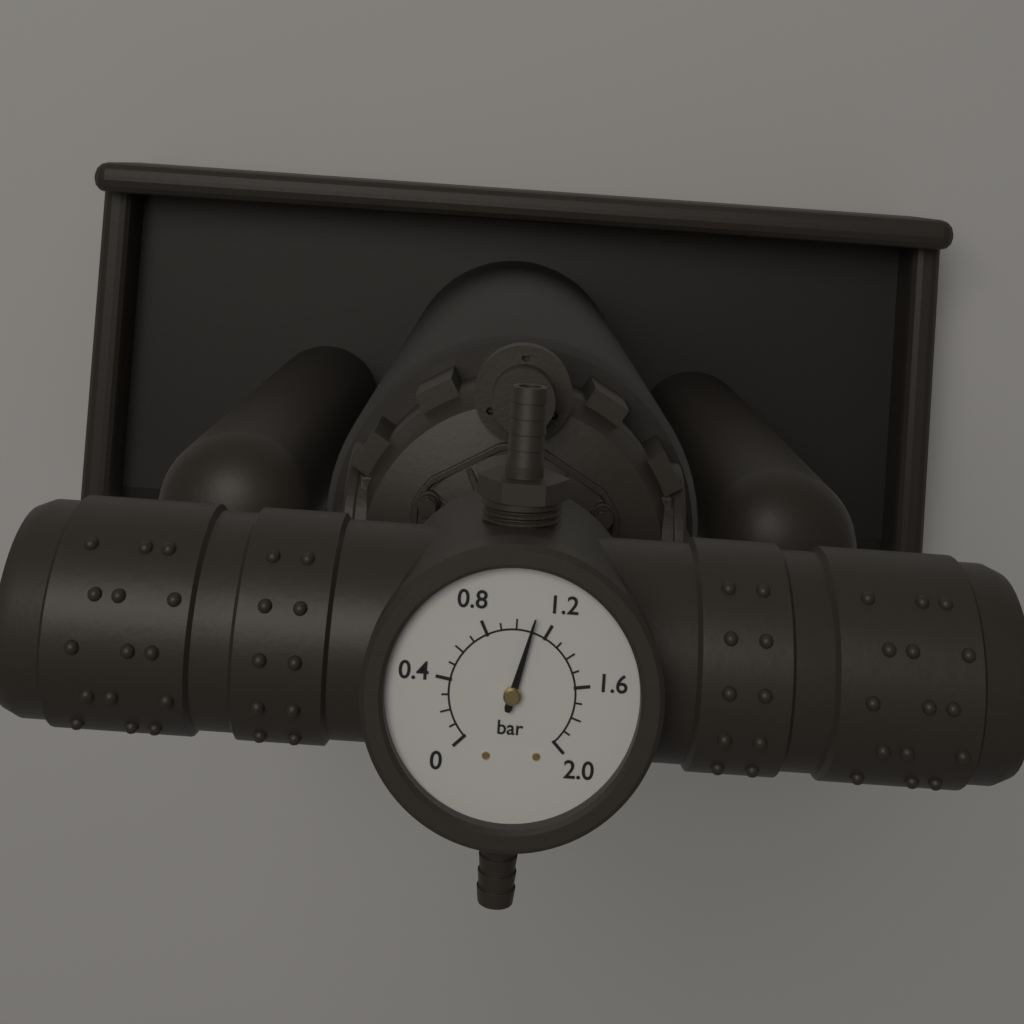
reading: 1.1 bar
